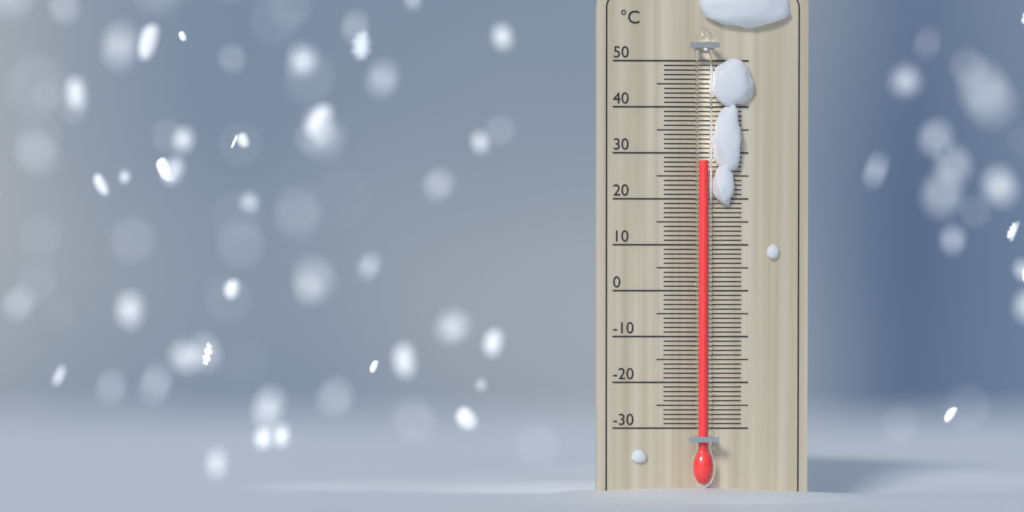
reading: 28 °C
